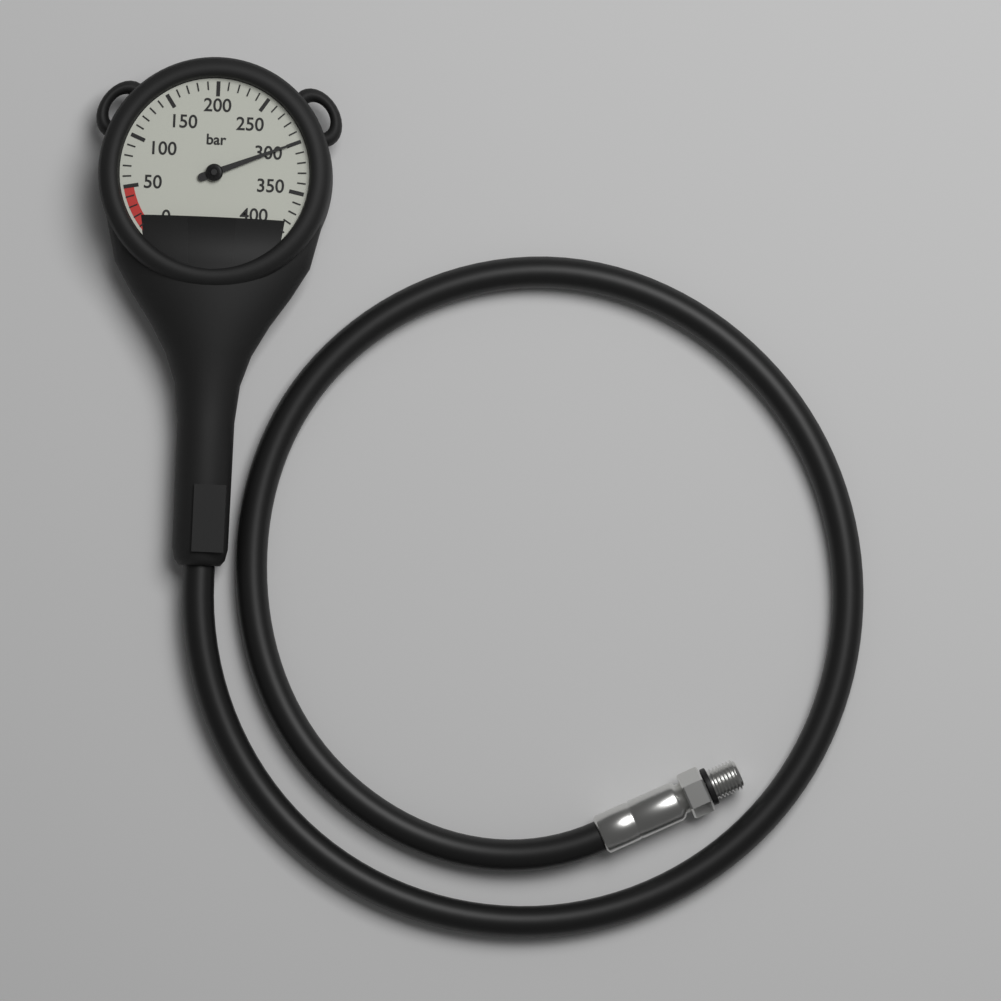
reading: 300 bar
